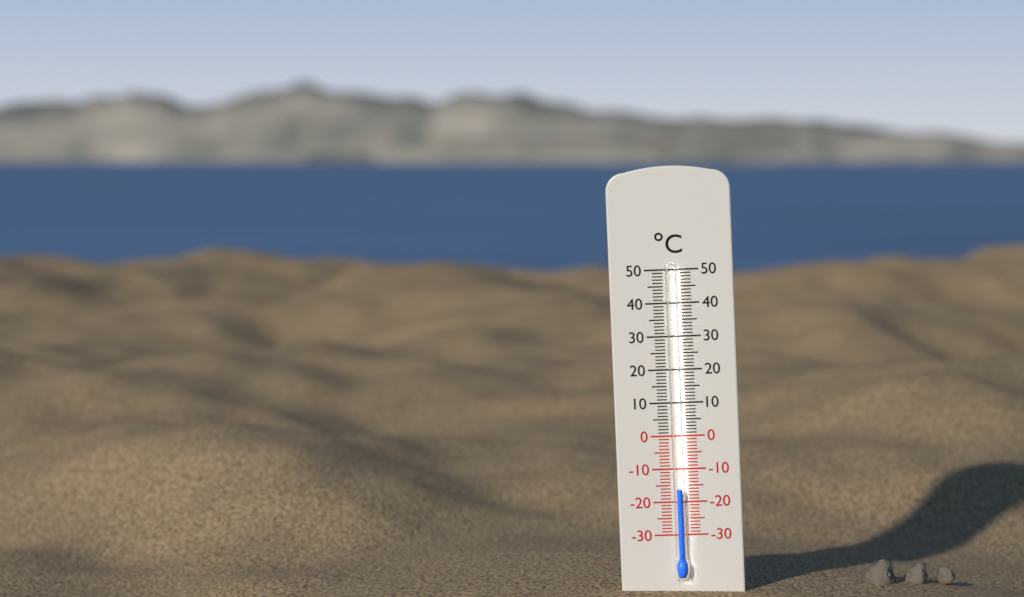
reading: -16 °C
